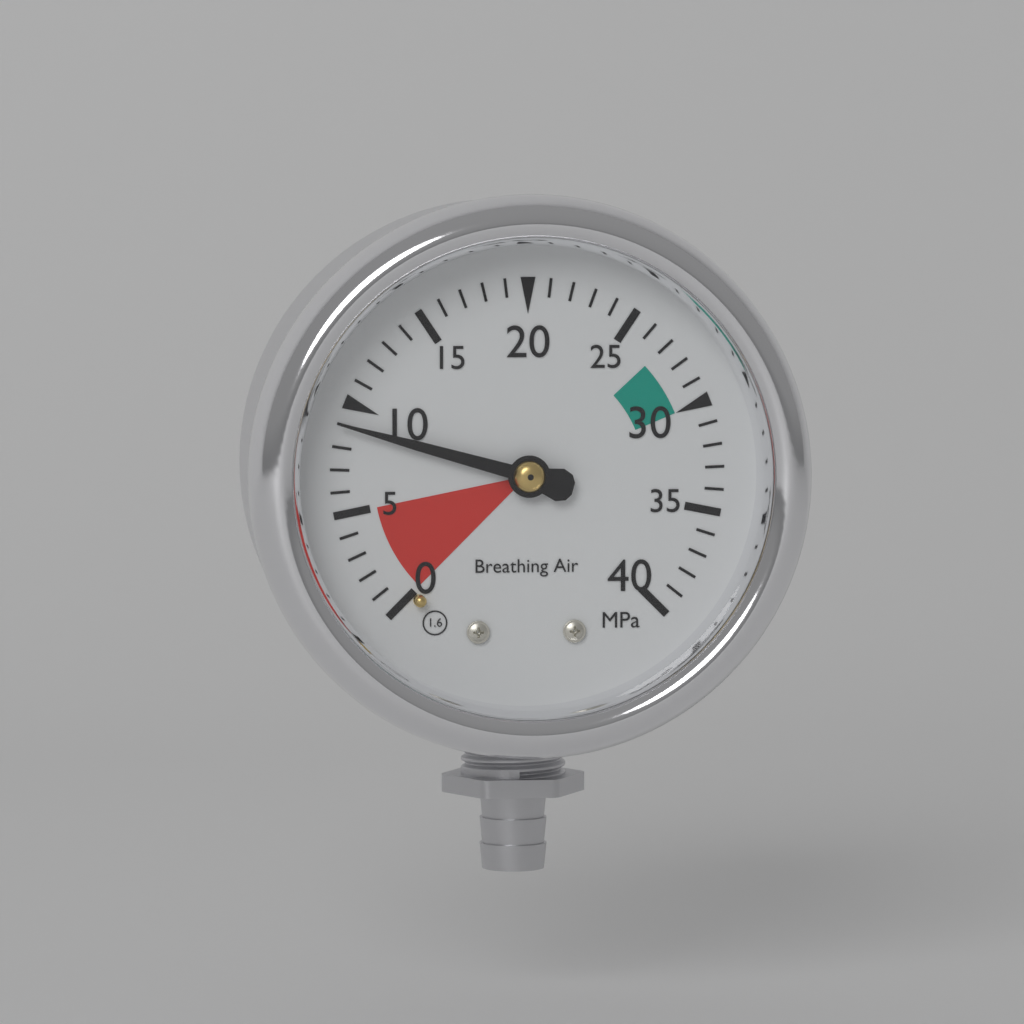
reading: 9 MPa
